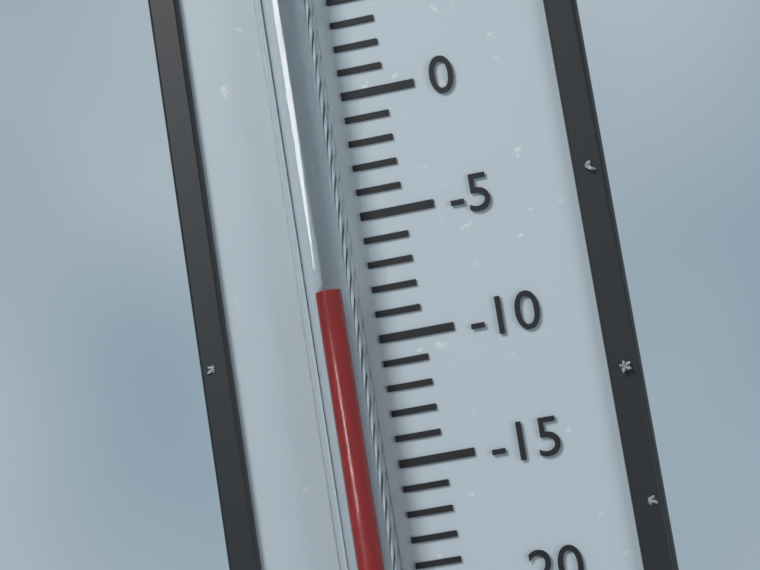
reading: -8 °C
